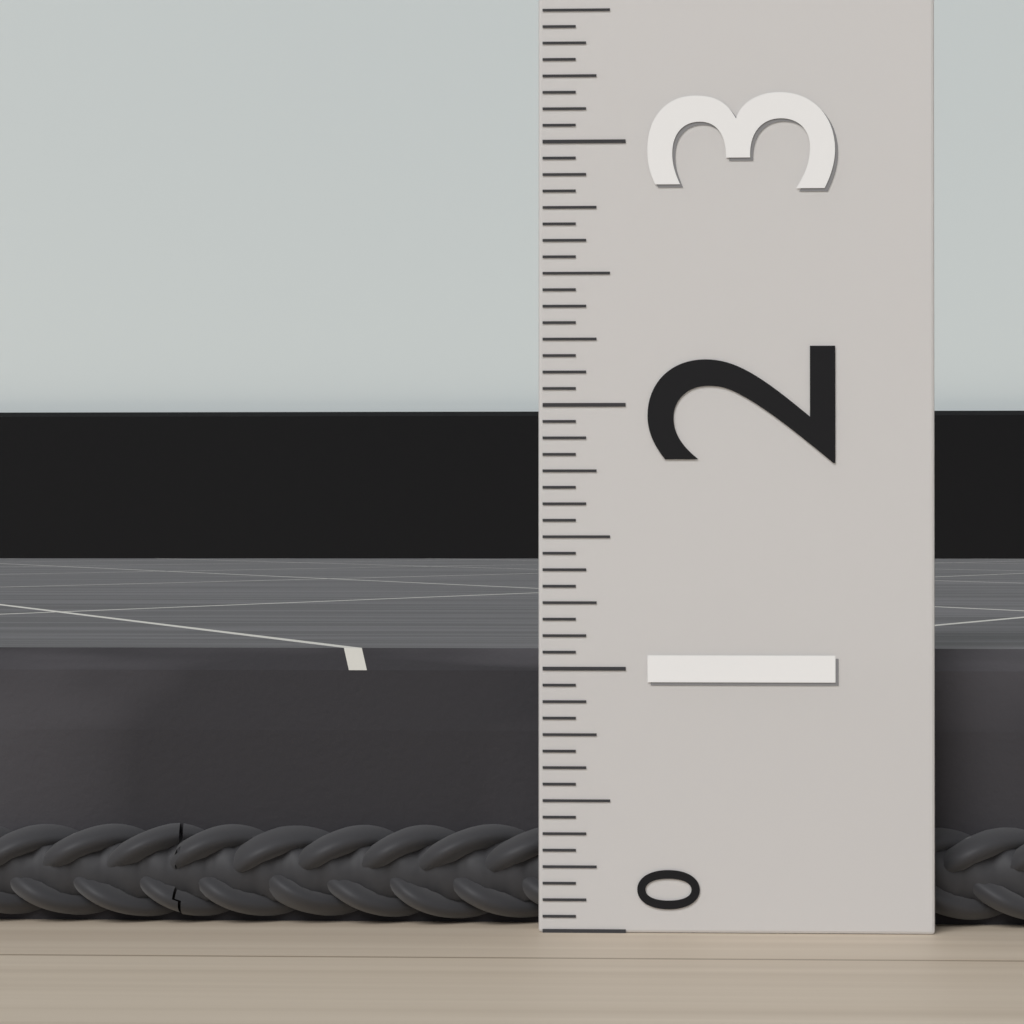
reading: 1.0625 (no unit)
